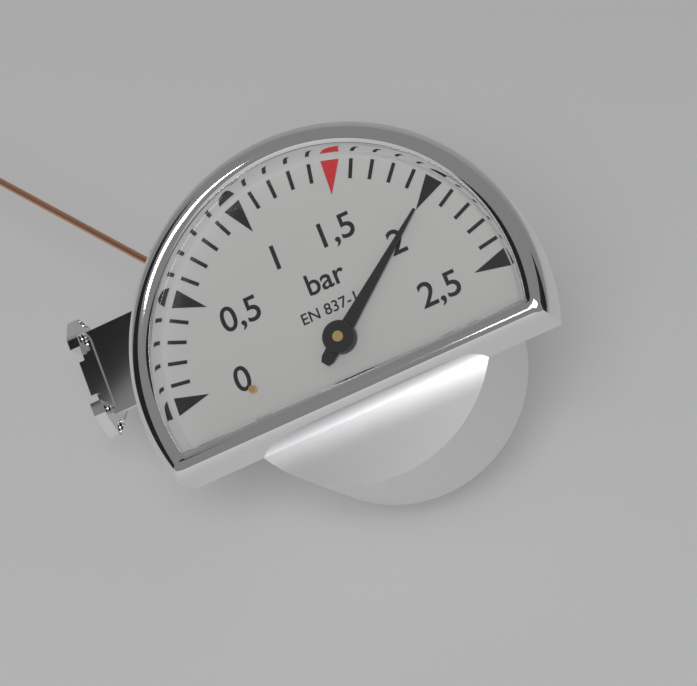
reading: 2.0 bar
